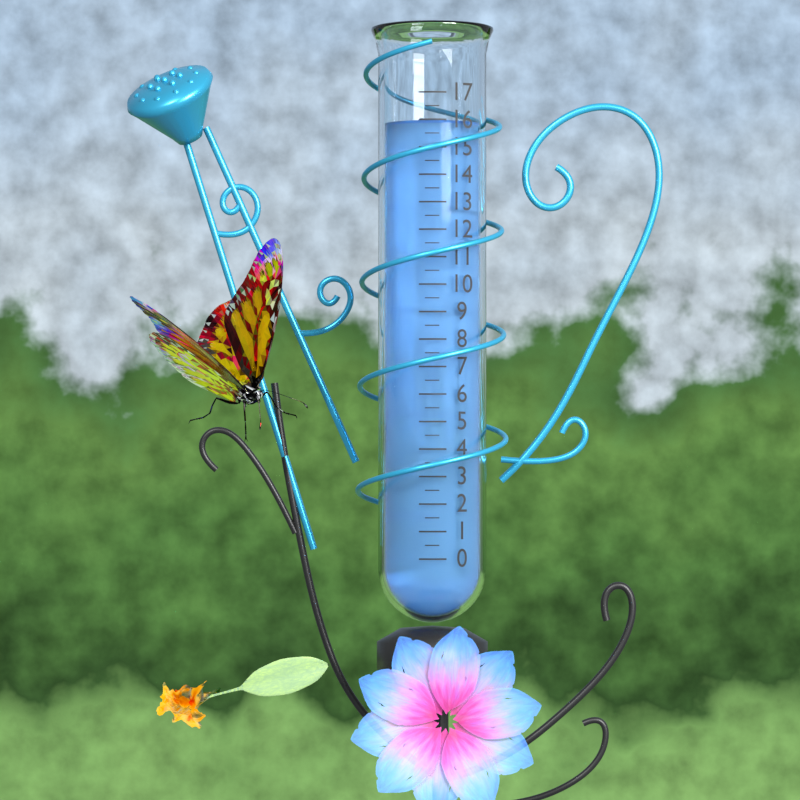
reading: 16.0 (no unit)
